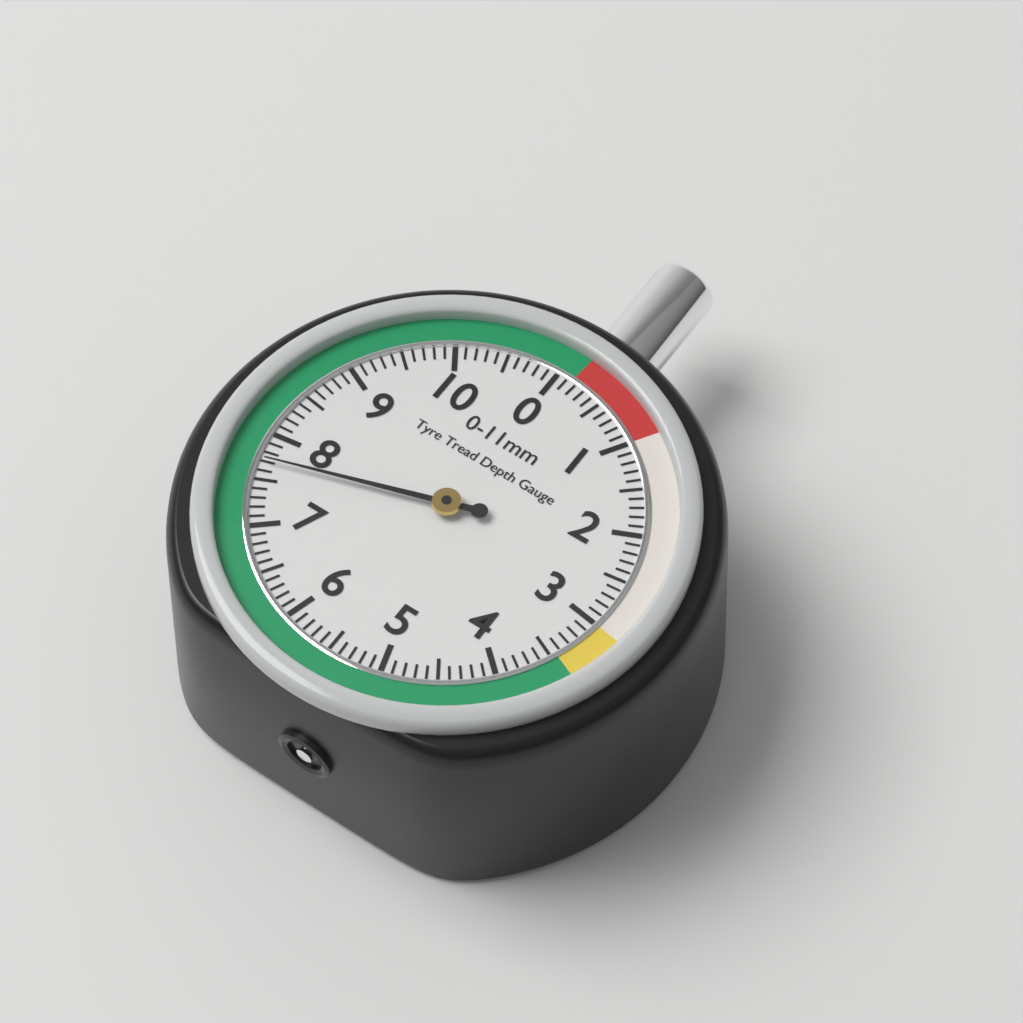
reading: 7.7 mm
